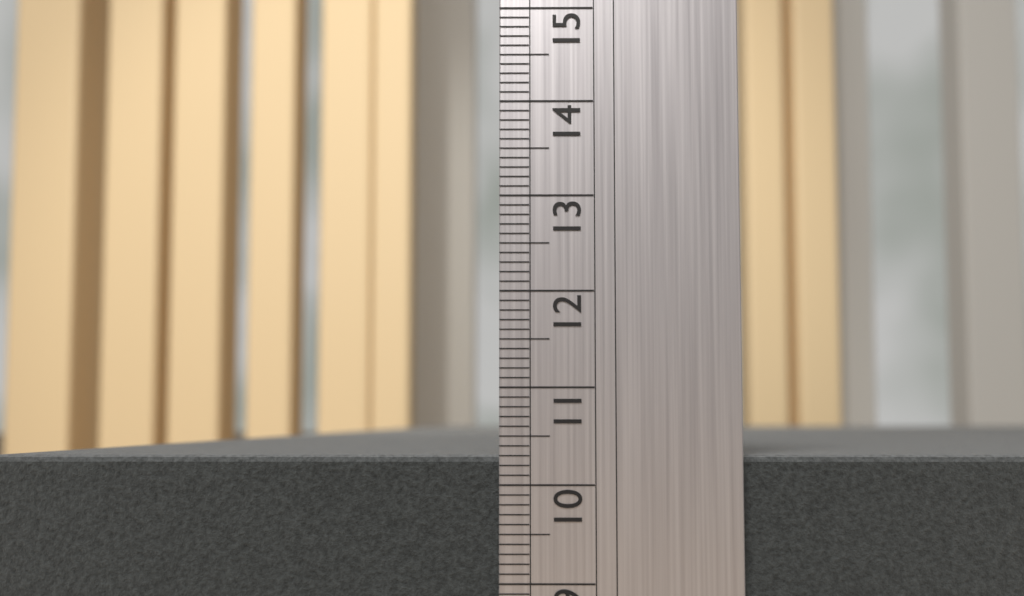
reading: 10.3 (no unit)
